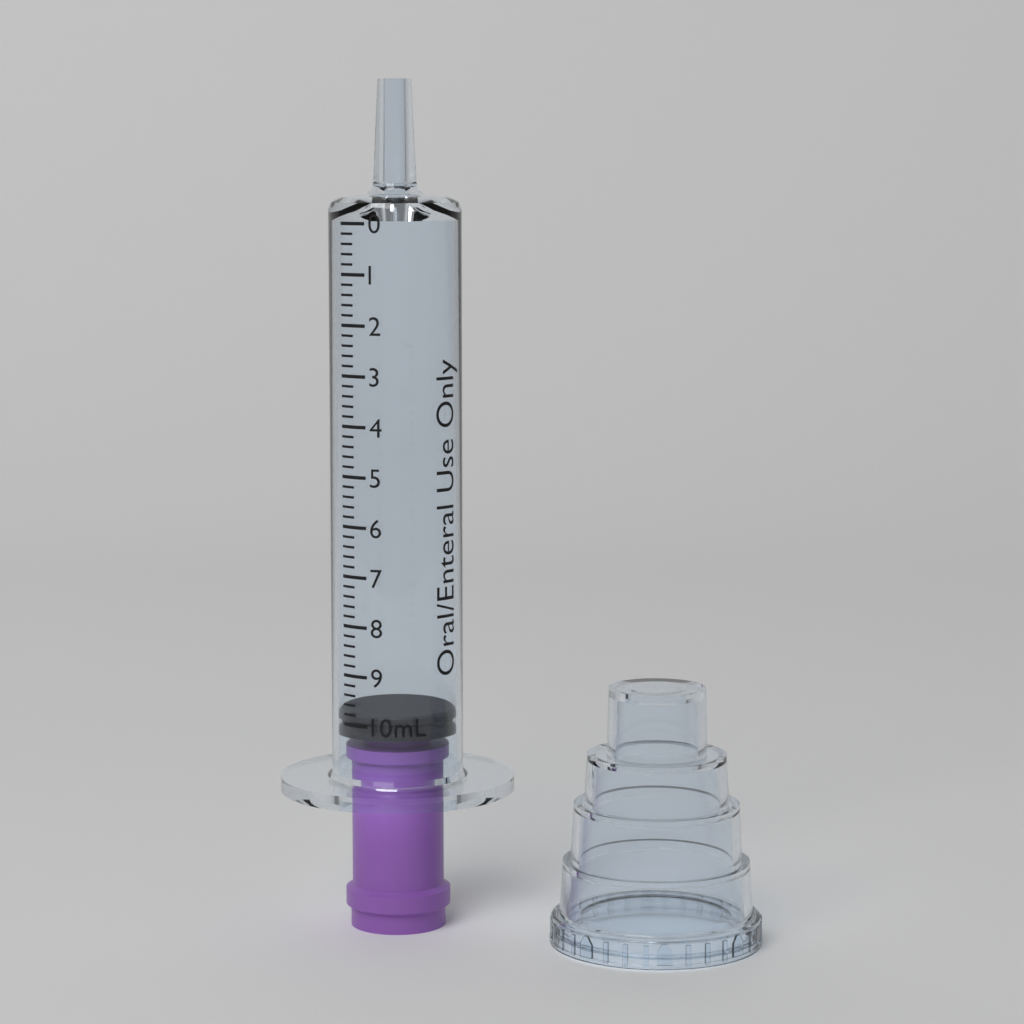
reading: 9.8 mL
